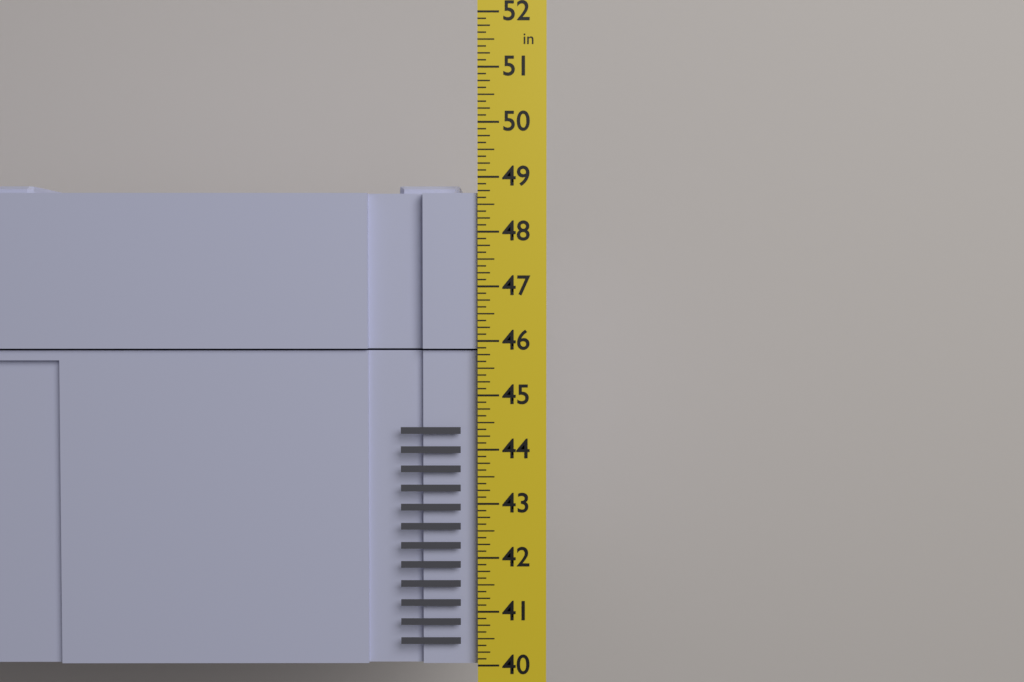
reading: 48.875 in
